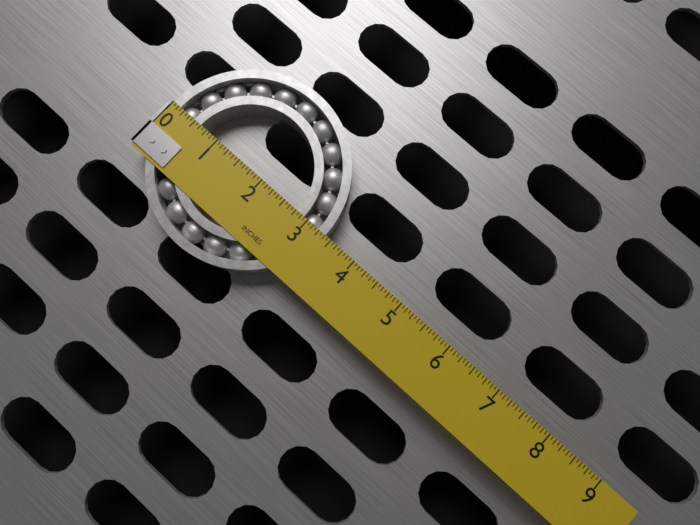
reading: 3.3750 in
